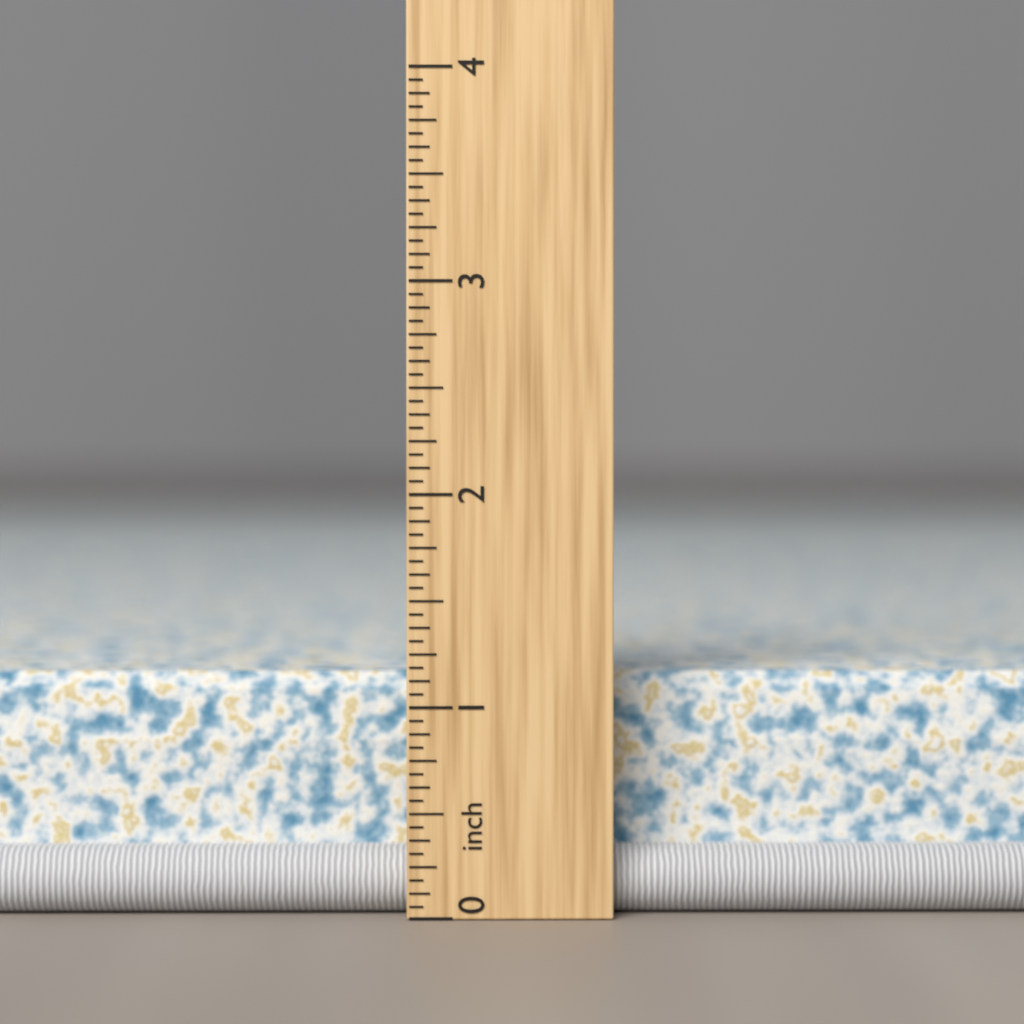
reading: 1.1250 inch
